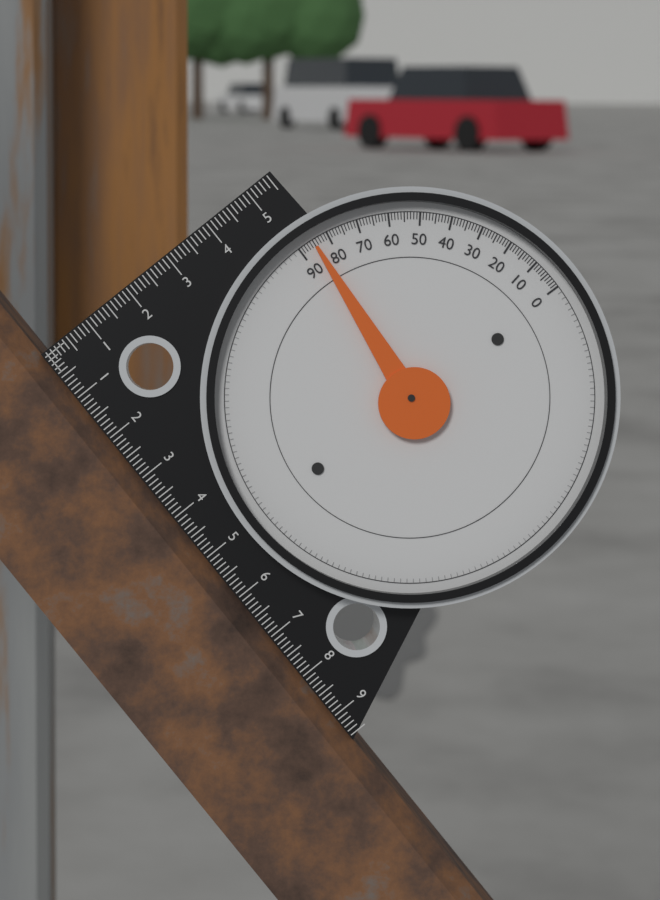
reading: 85 (no unit)
